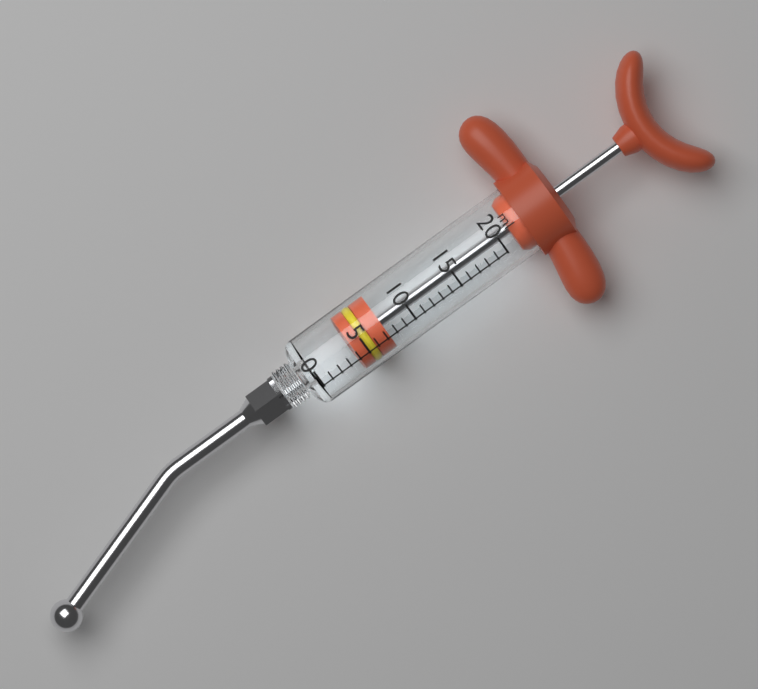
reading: 4 ml
